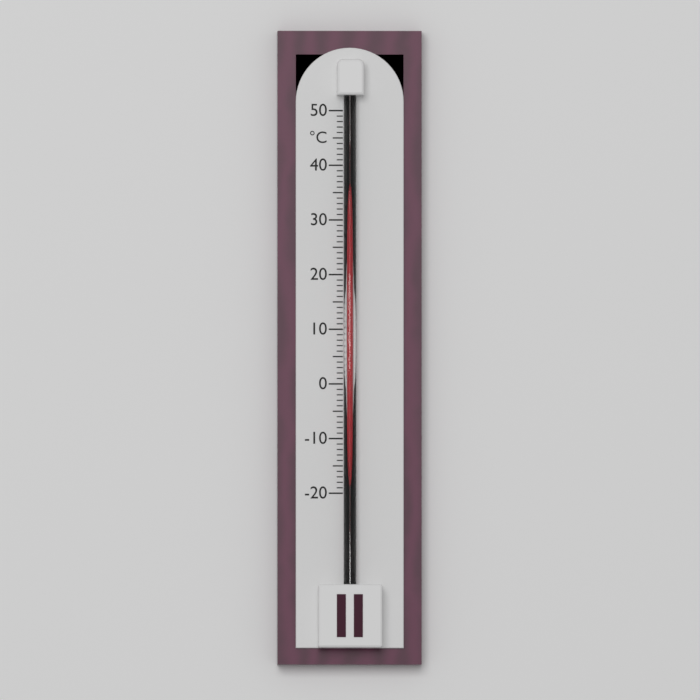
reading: 35 °C
